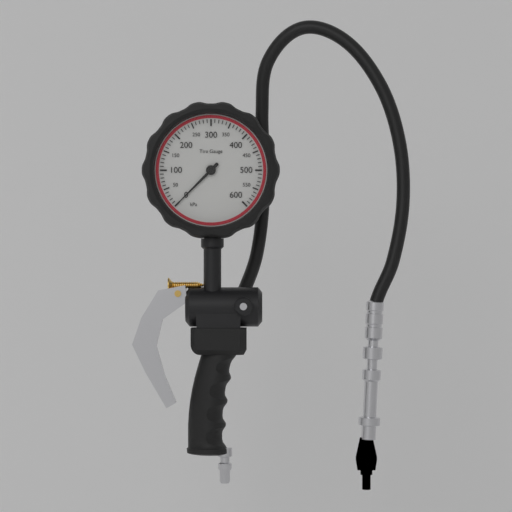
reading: 0 kPa
